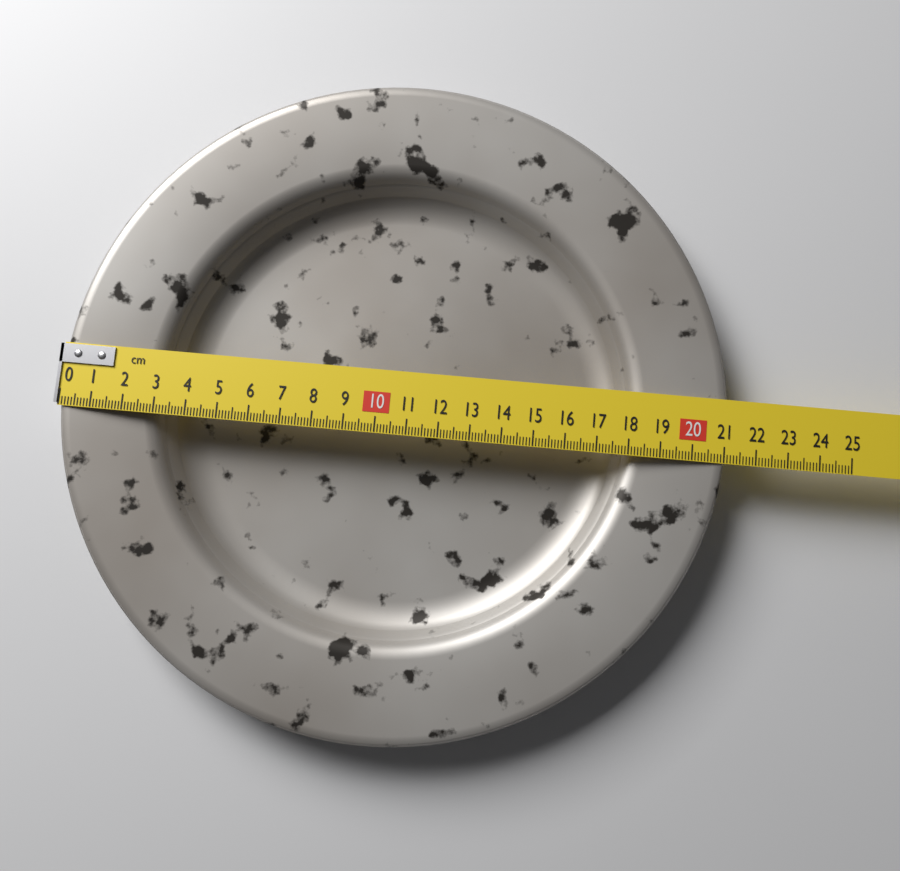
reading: 21.1 cm
